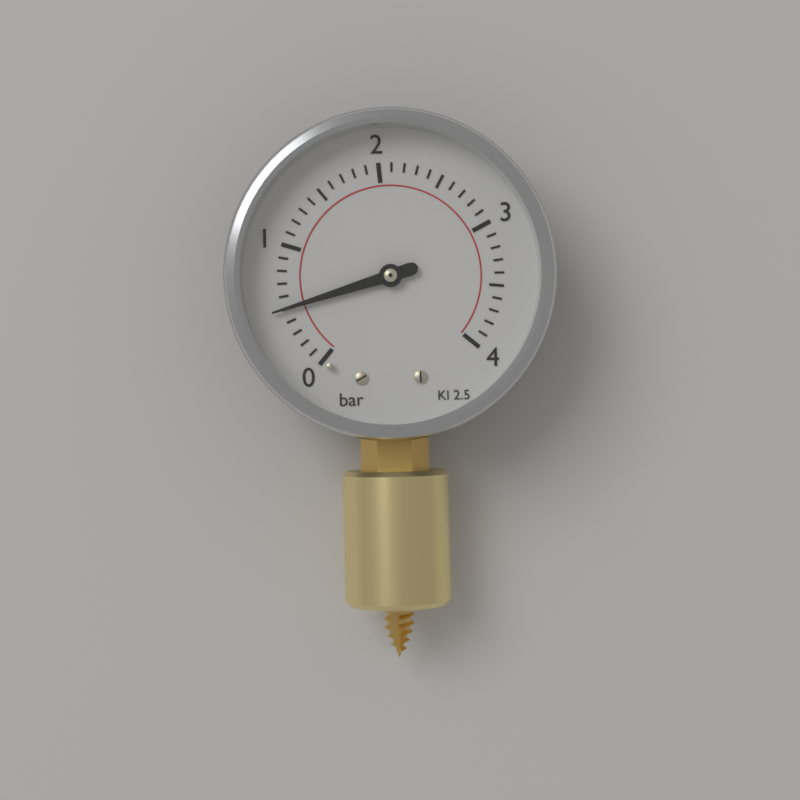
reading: 0.5 bar
